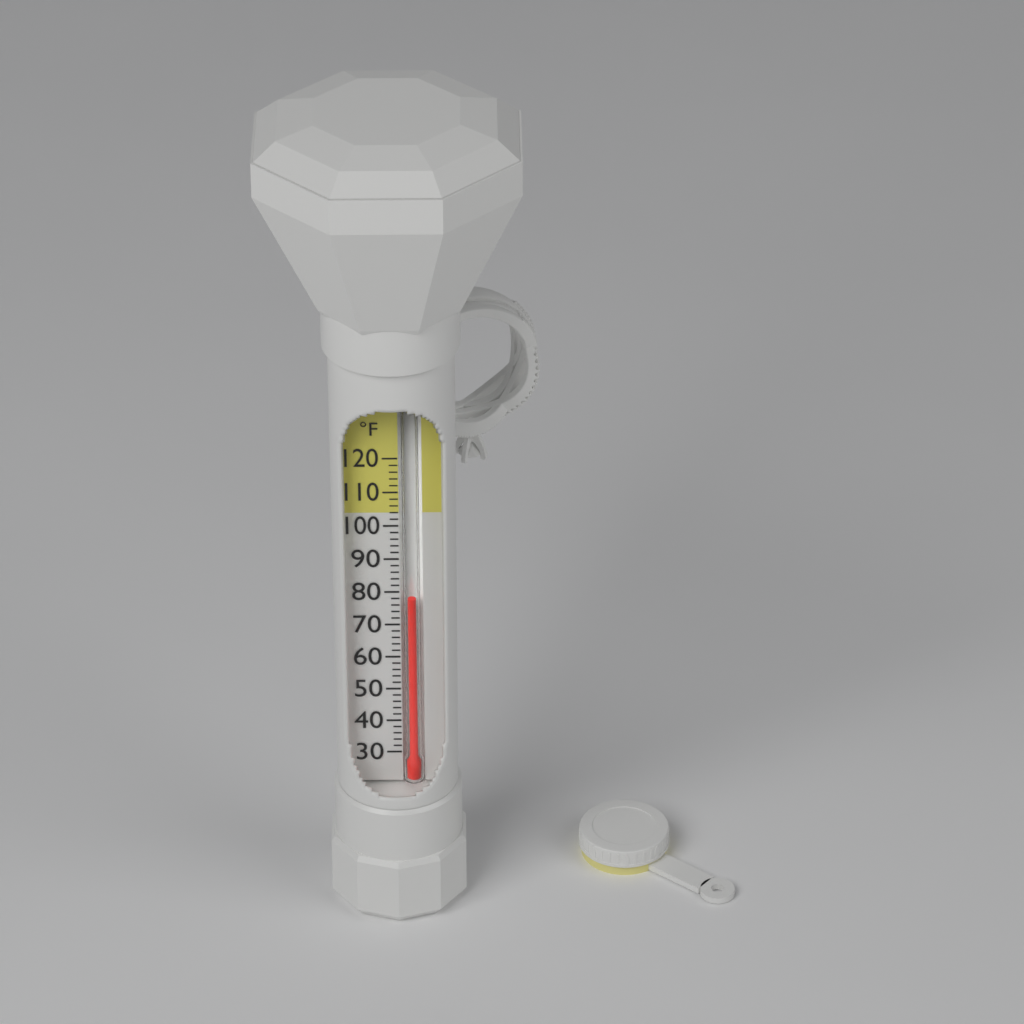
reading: 78 °F
